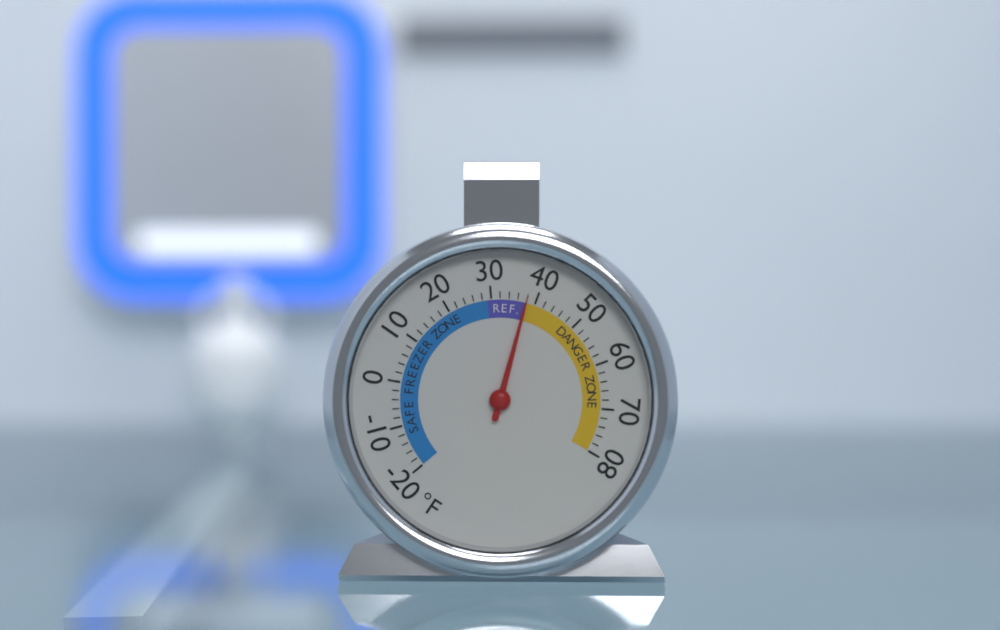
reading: 38 °F
